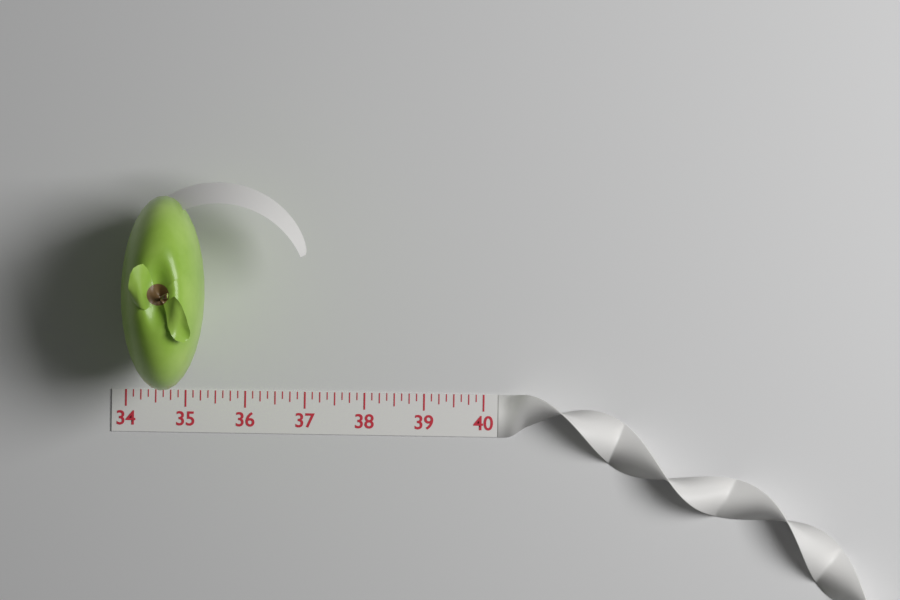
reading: 35.375 (no unit)
